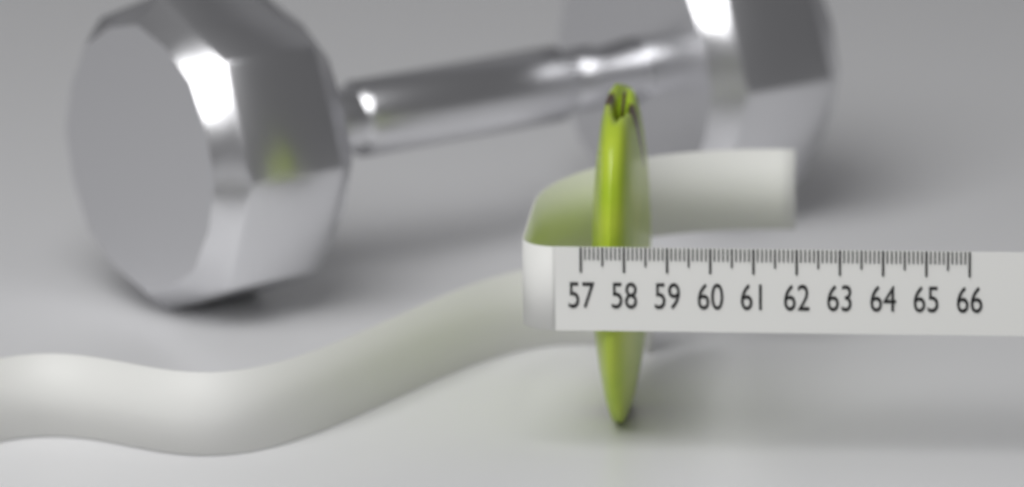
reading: 58.3 (no unit)
